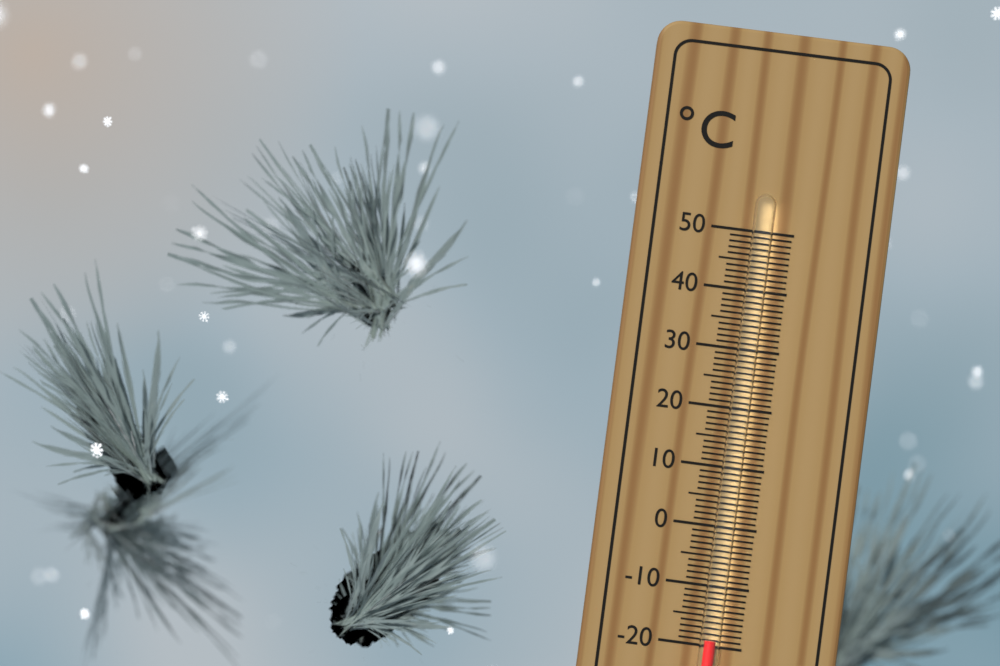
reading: -19 °C
